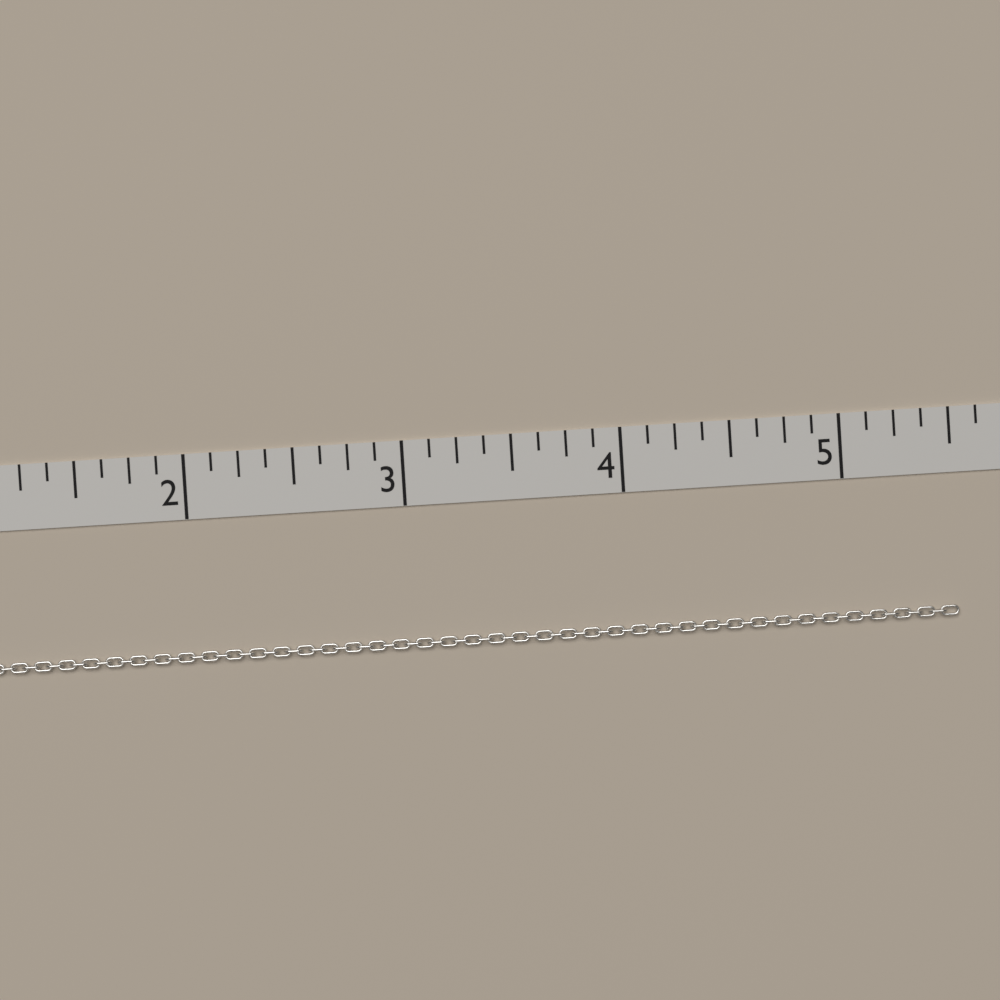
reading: 5.500 in
